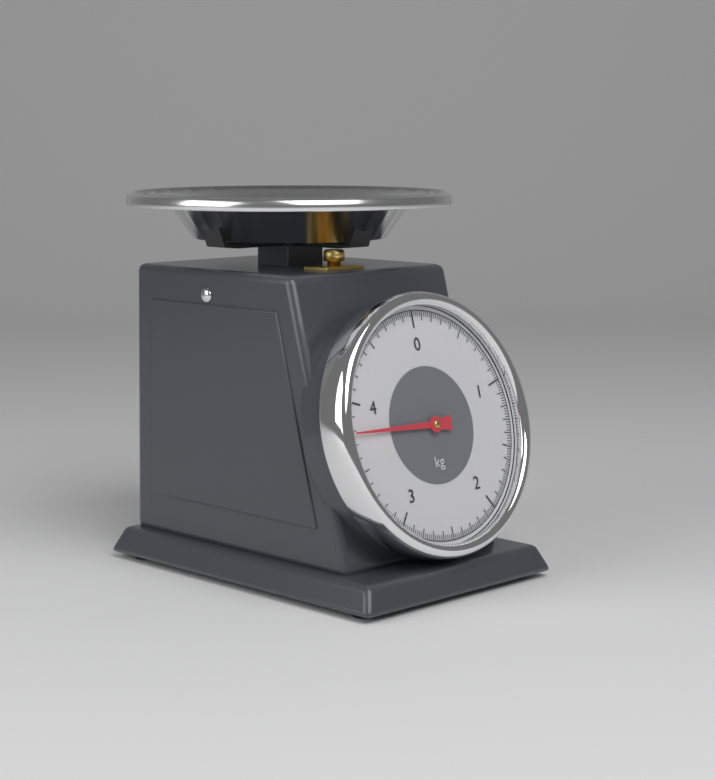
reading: 3.78 kg
